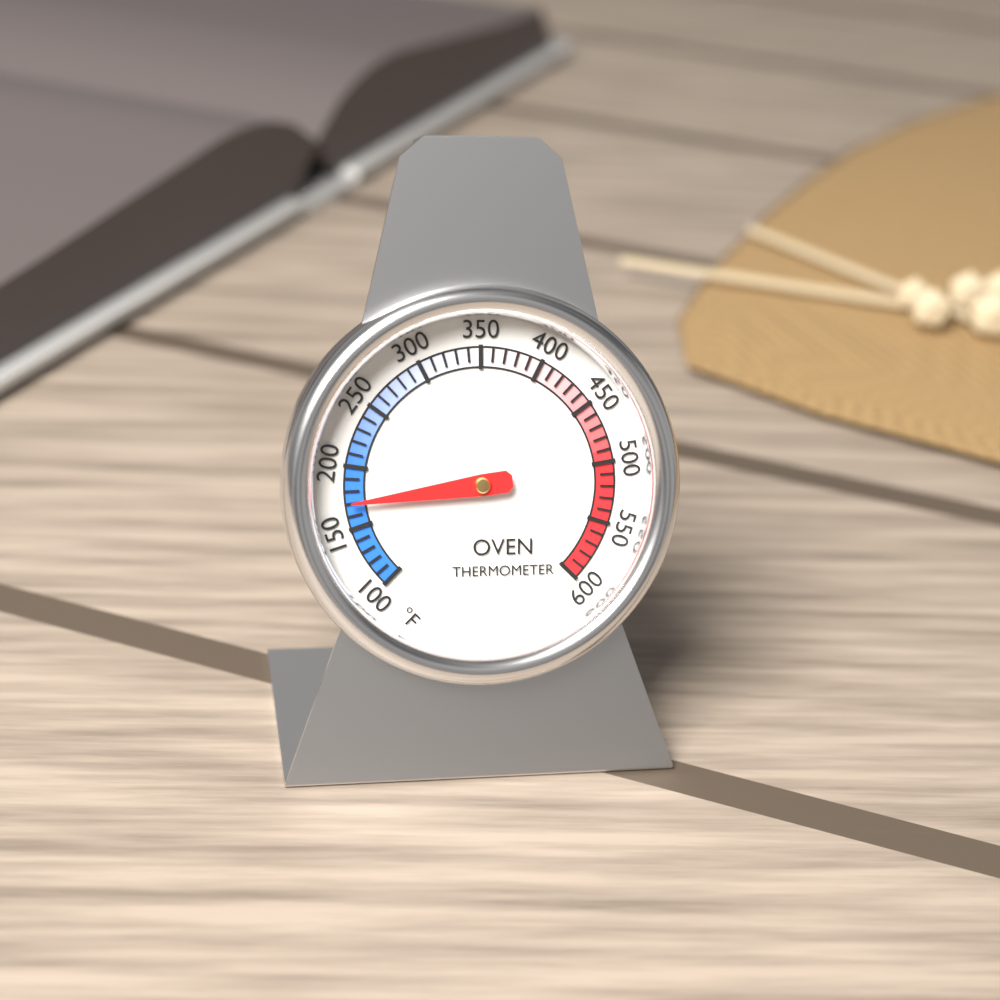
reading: 170 °F
